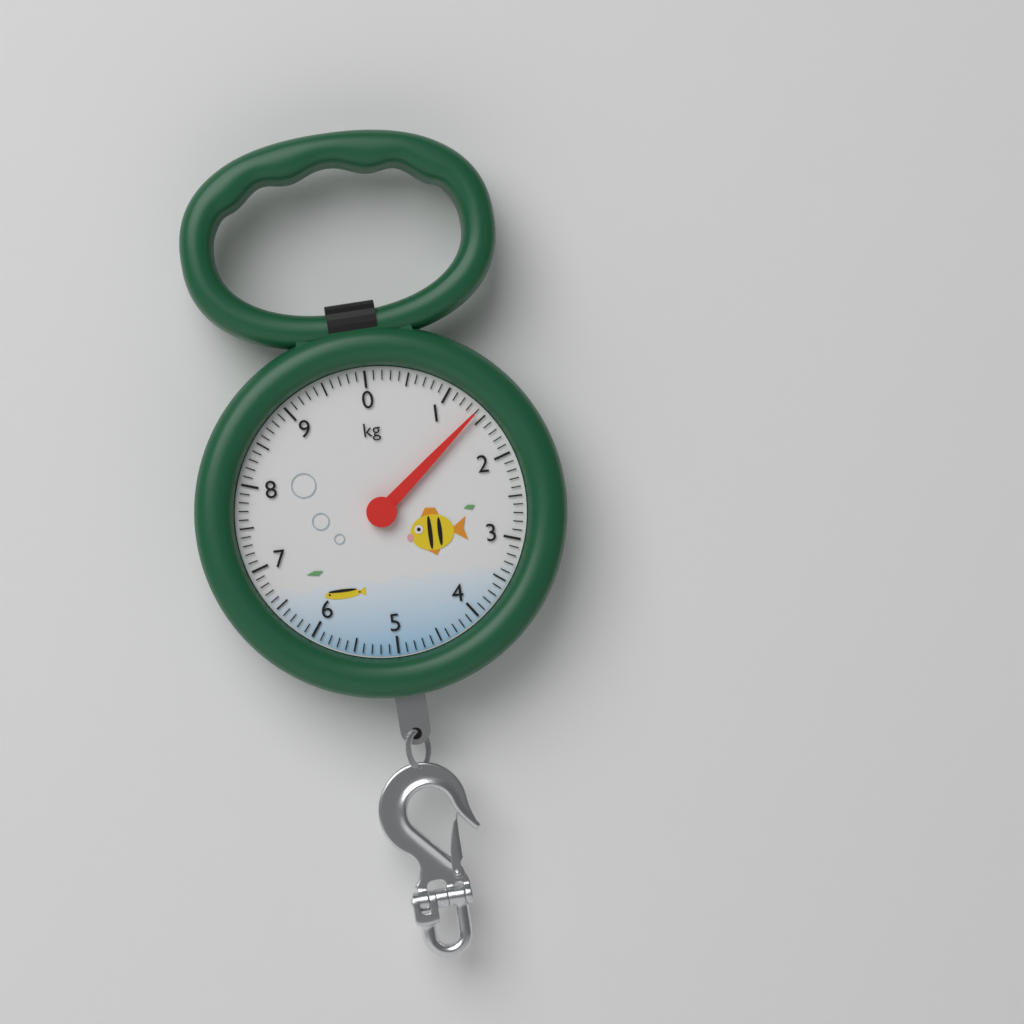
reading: 1.4 kg
